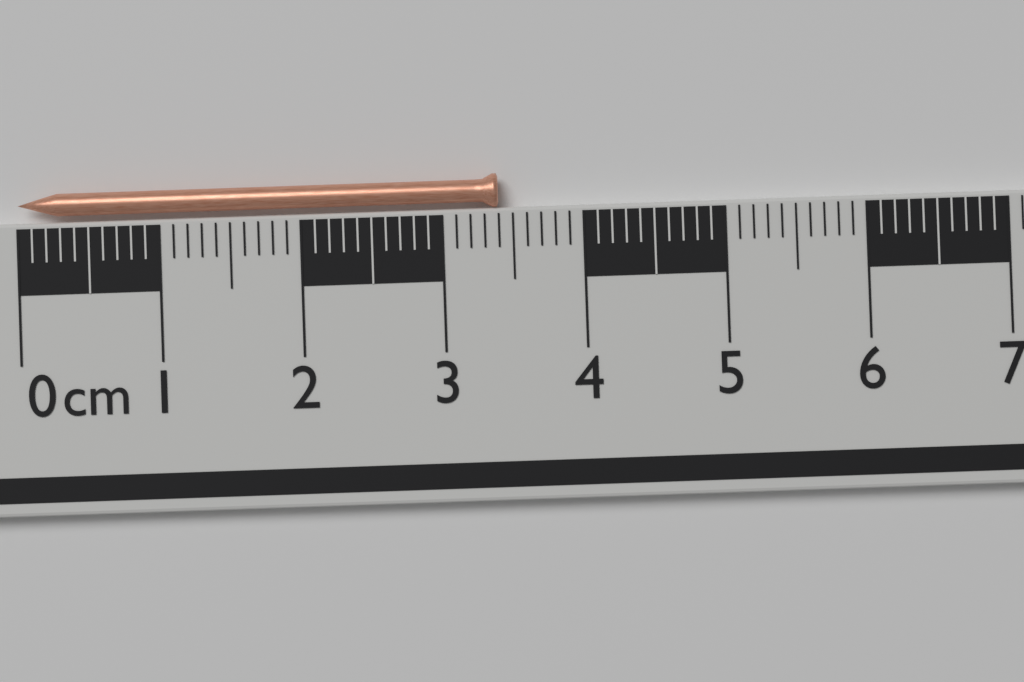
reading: 3.4 cm
